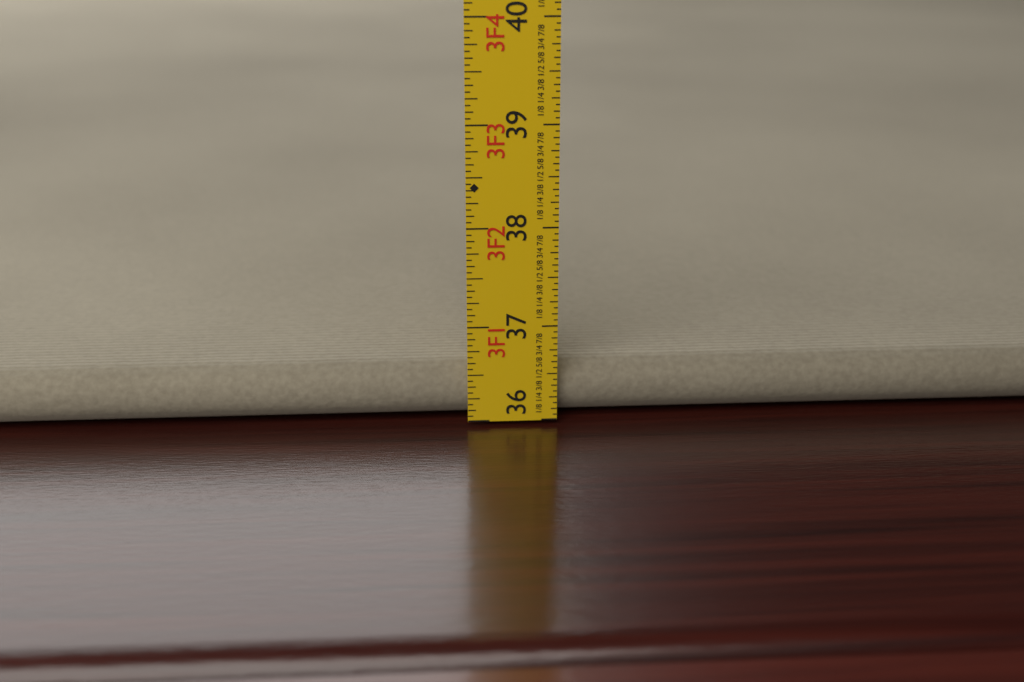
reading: 36.5625 in
